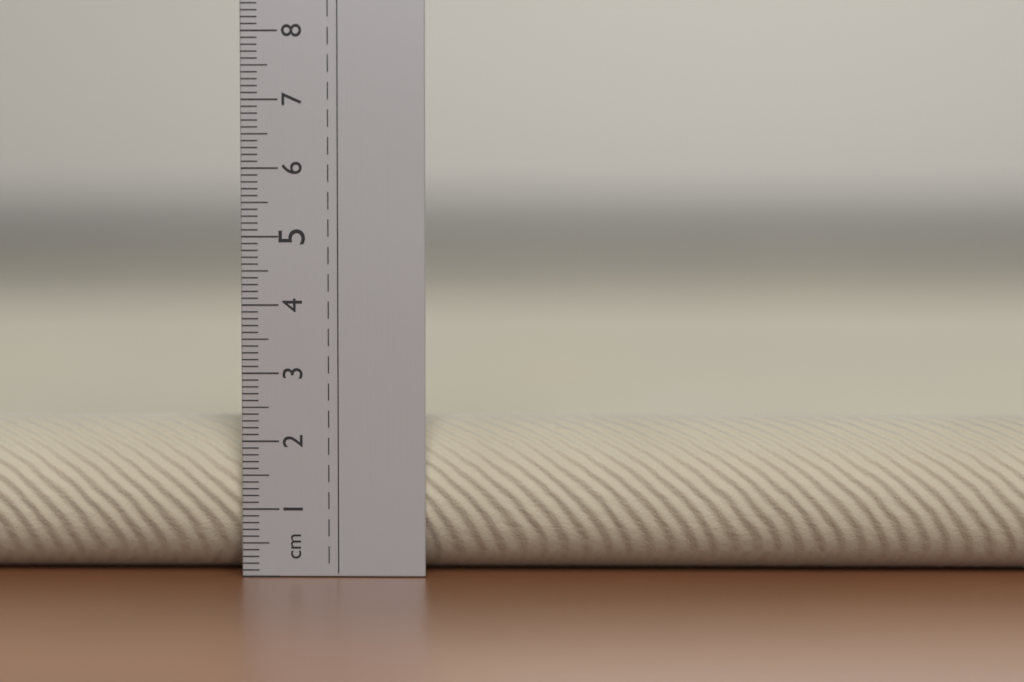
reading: 2.3 cm
